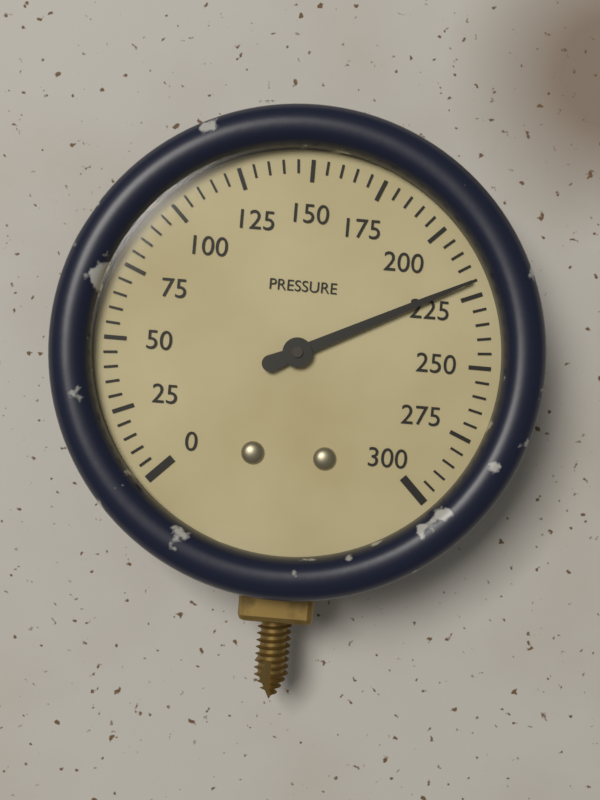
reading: 220 (no unit)
